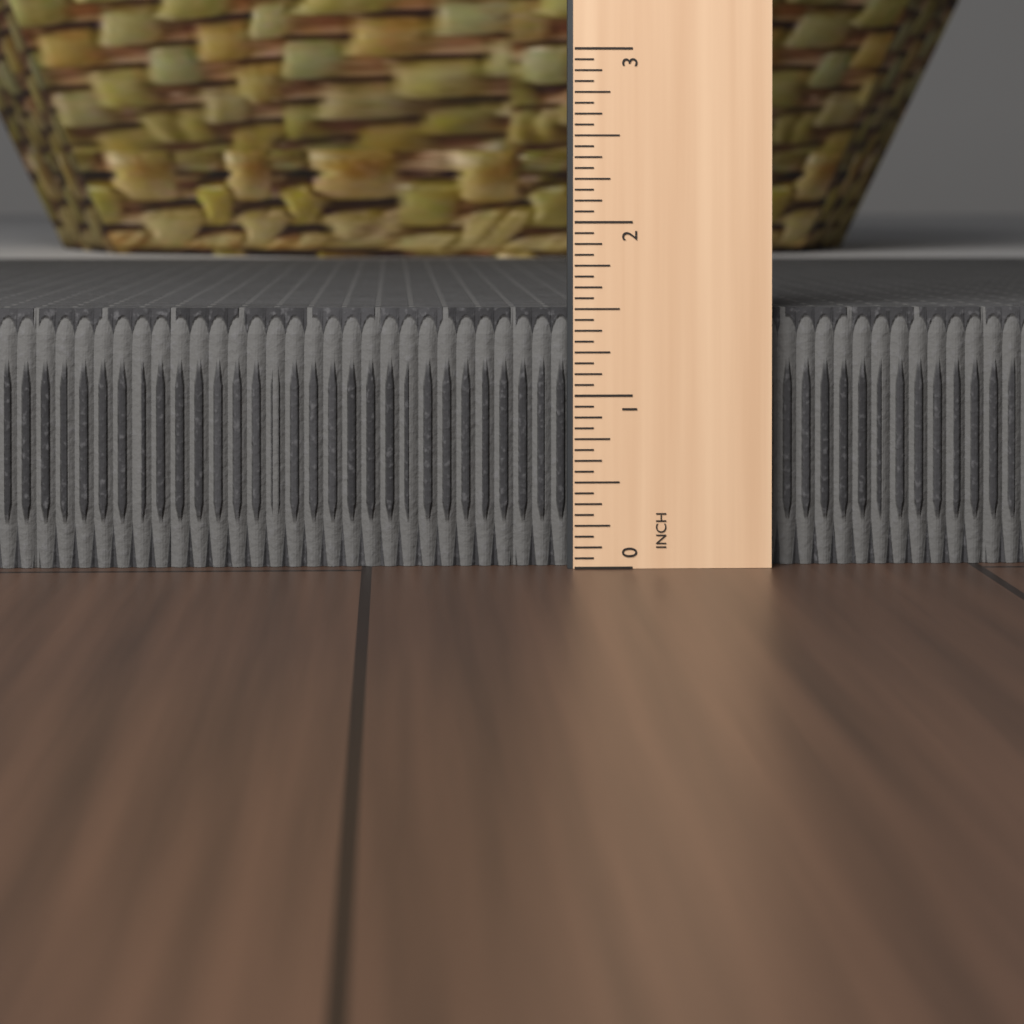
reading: 1.5000 in
